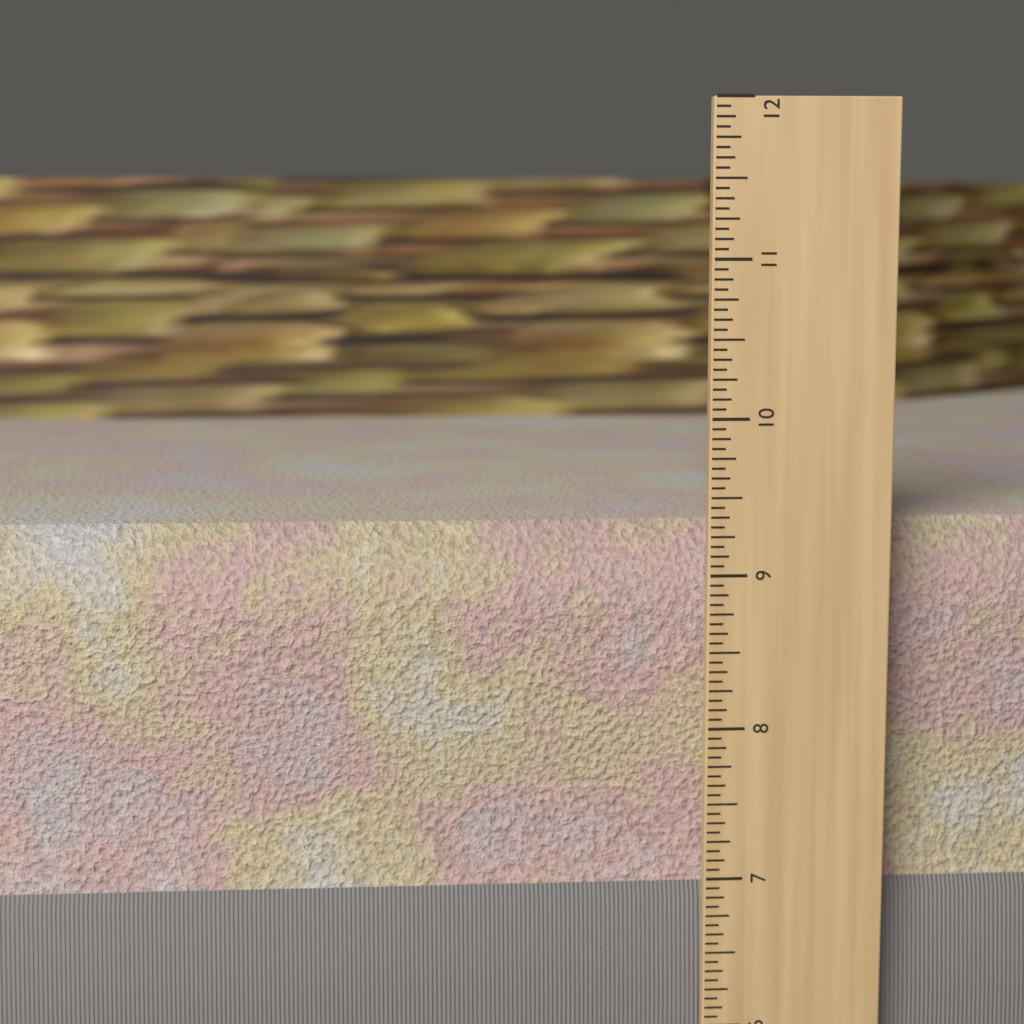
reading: 9.3125 in
